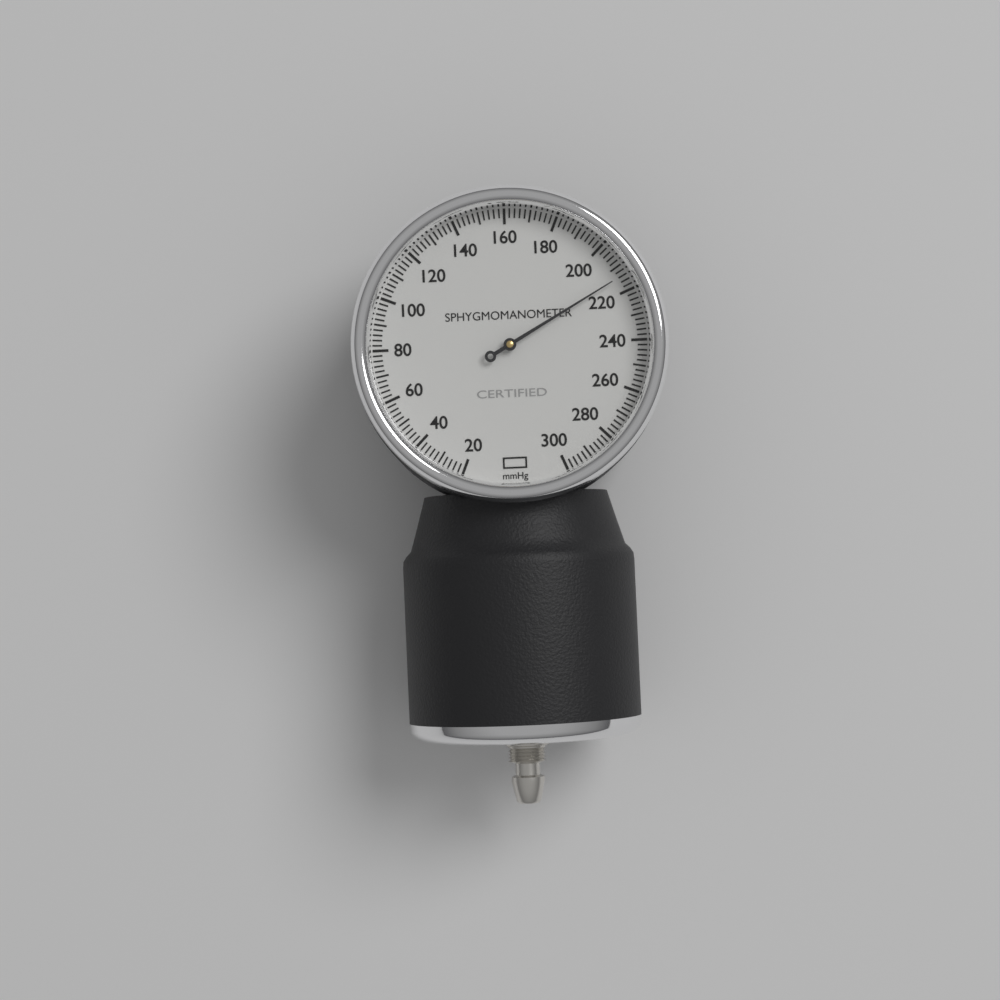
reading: 214 mmHg
